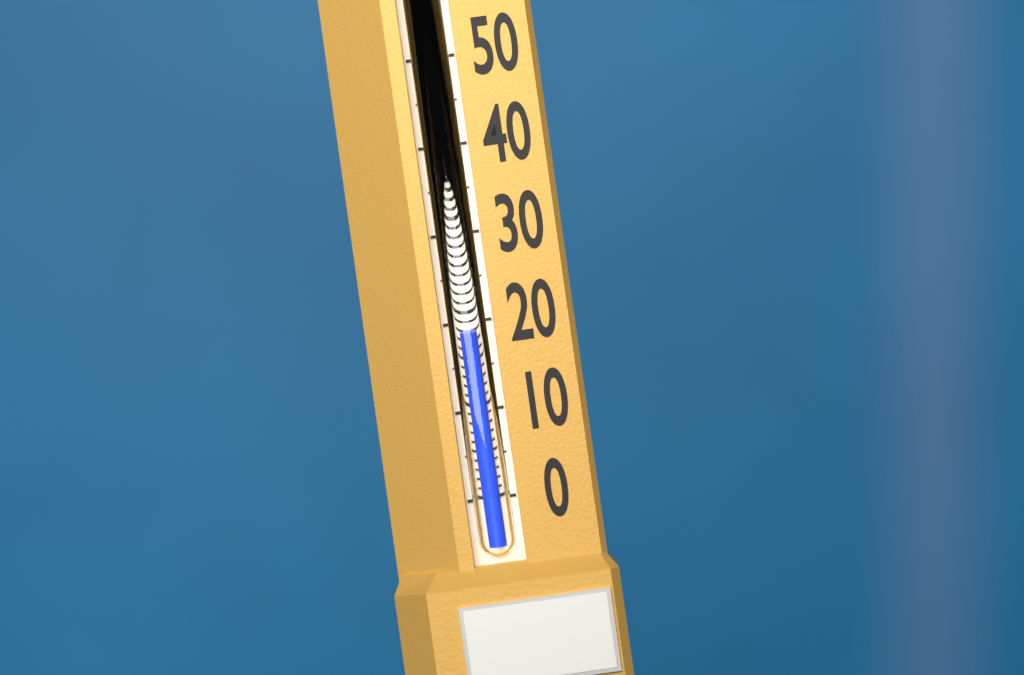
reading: 18.5 (no unit)
